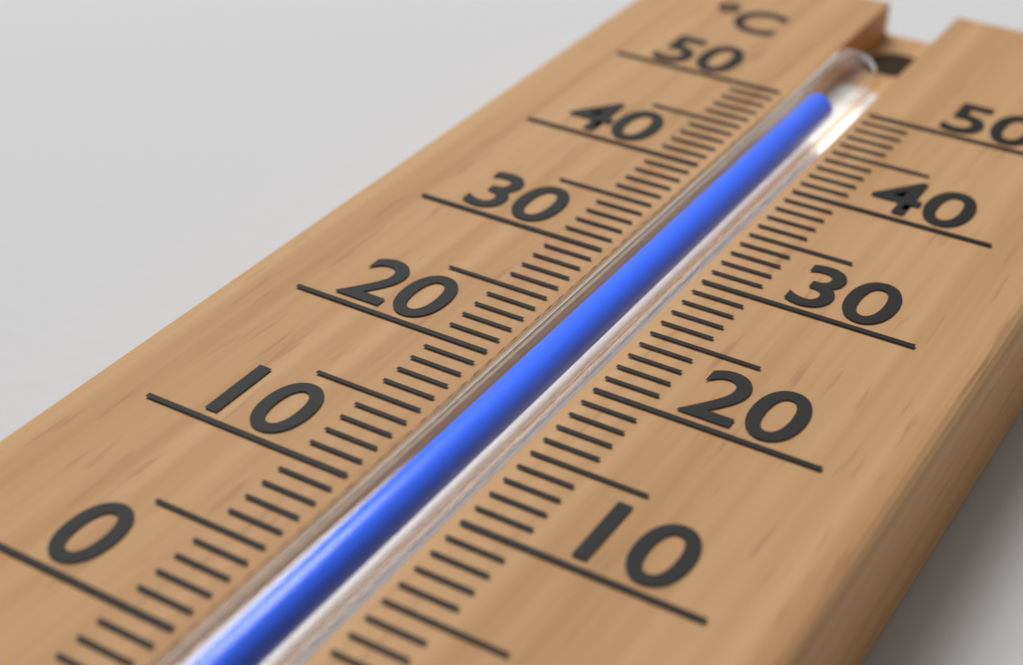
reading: 49 °C
